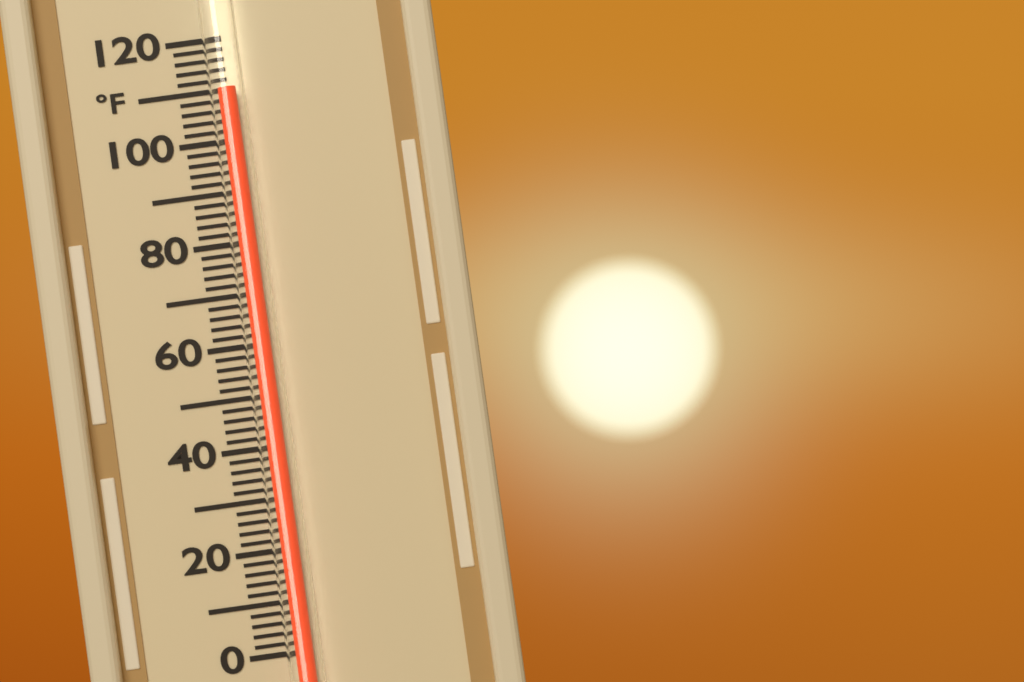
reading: 110 °F
